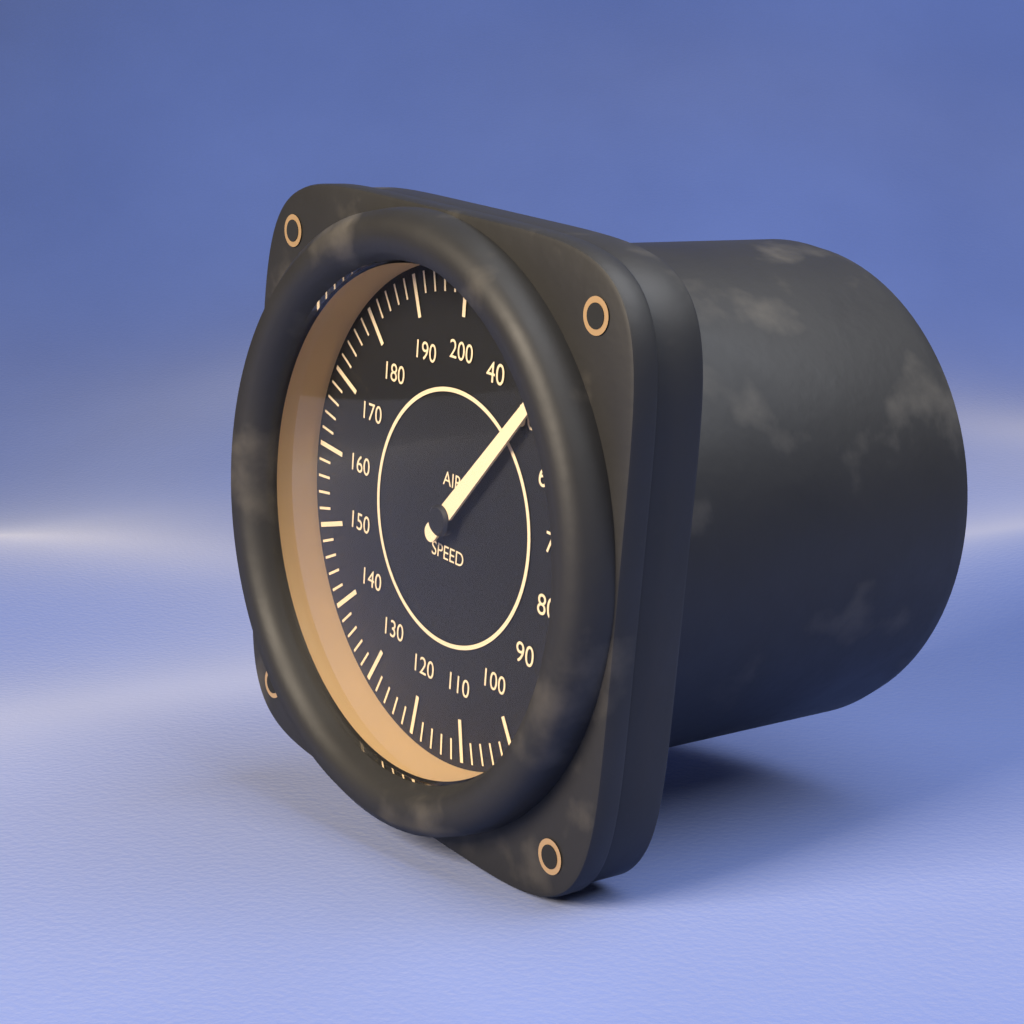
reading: 50 (no unit)
